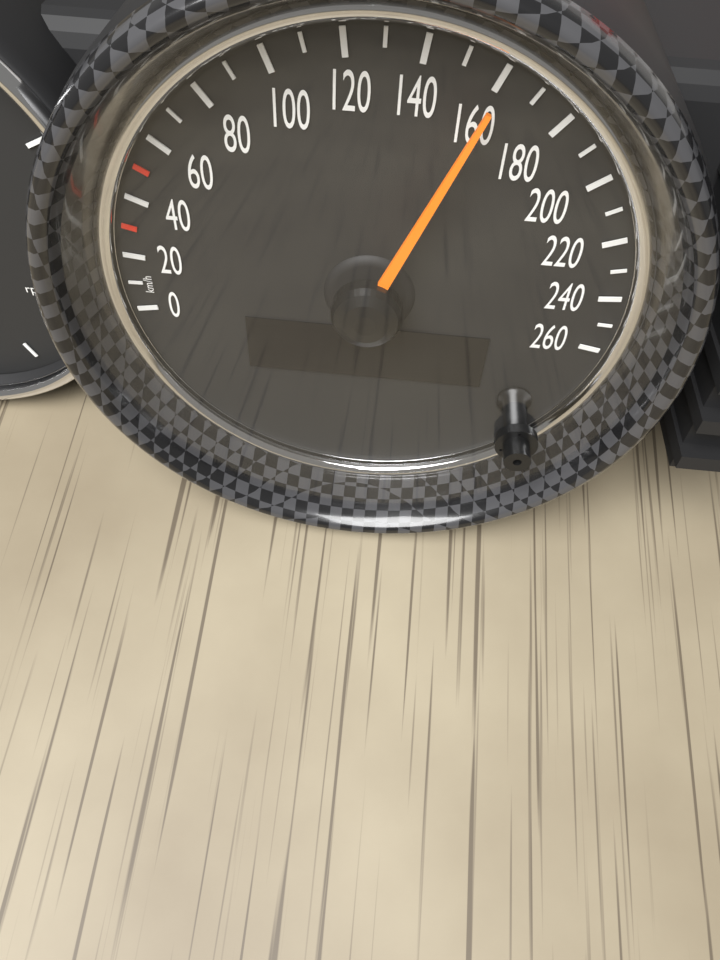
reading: 160 km/h
